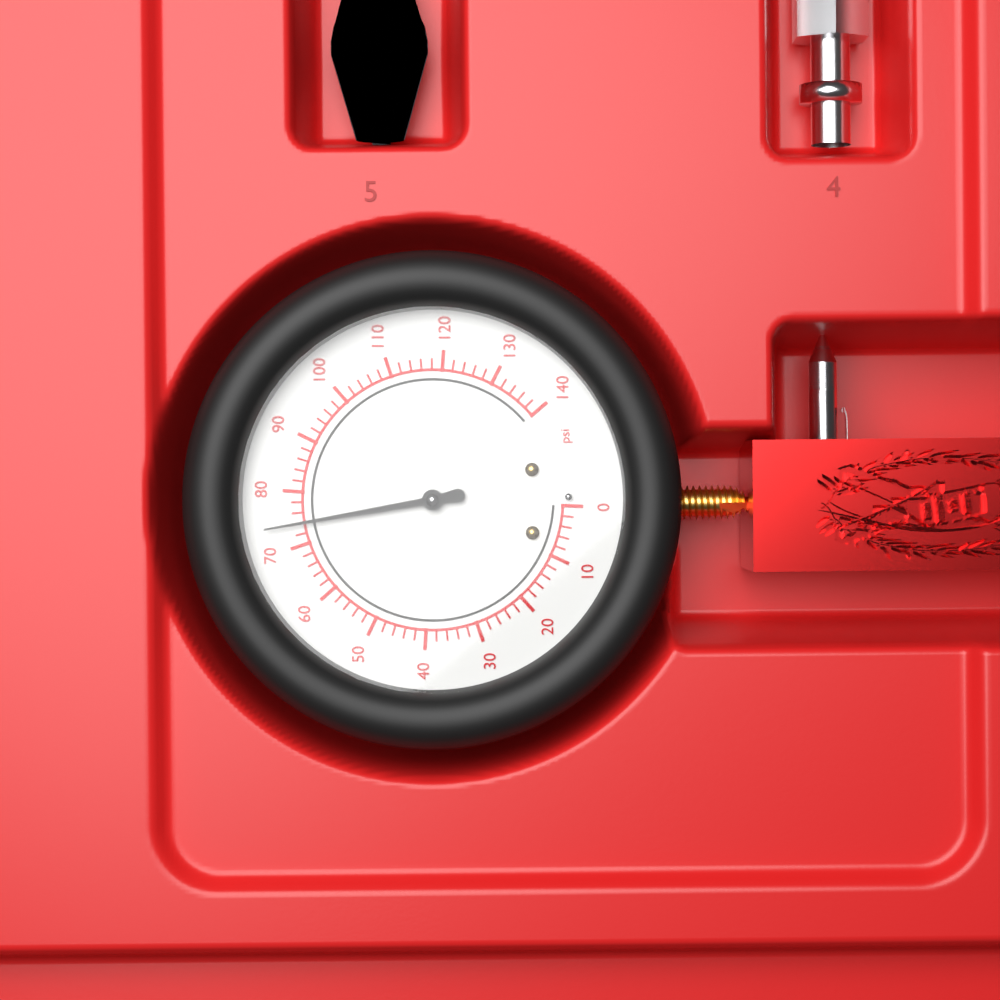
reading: 74 psi
